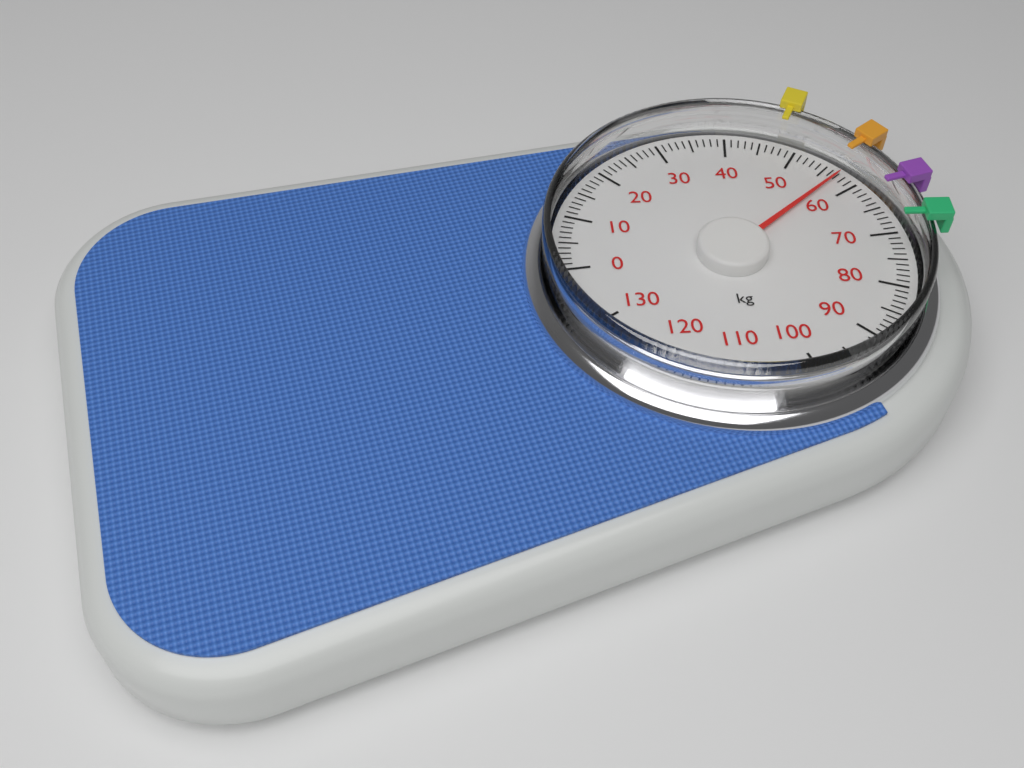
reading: 57 kg
